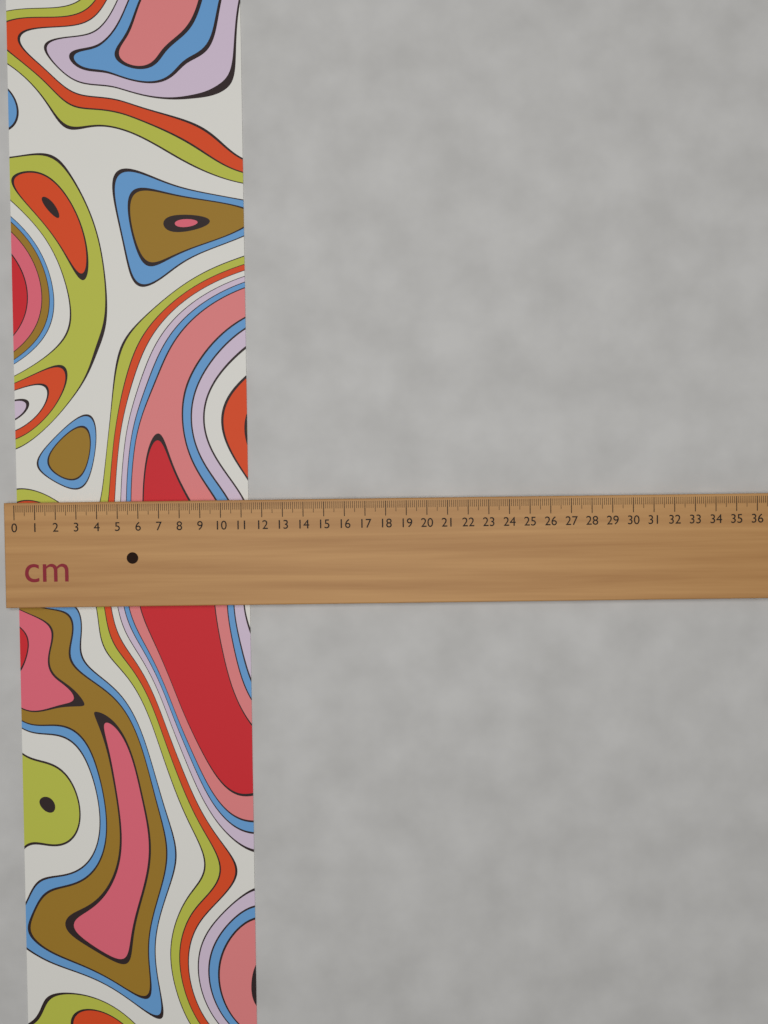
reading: 11.3 cm
